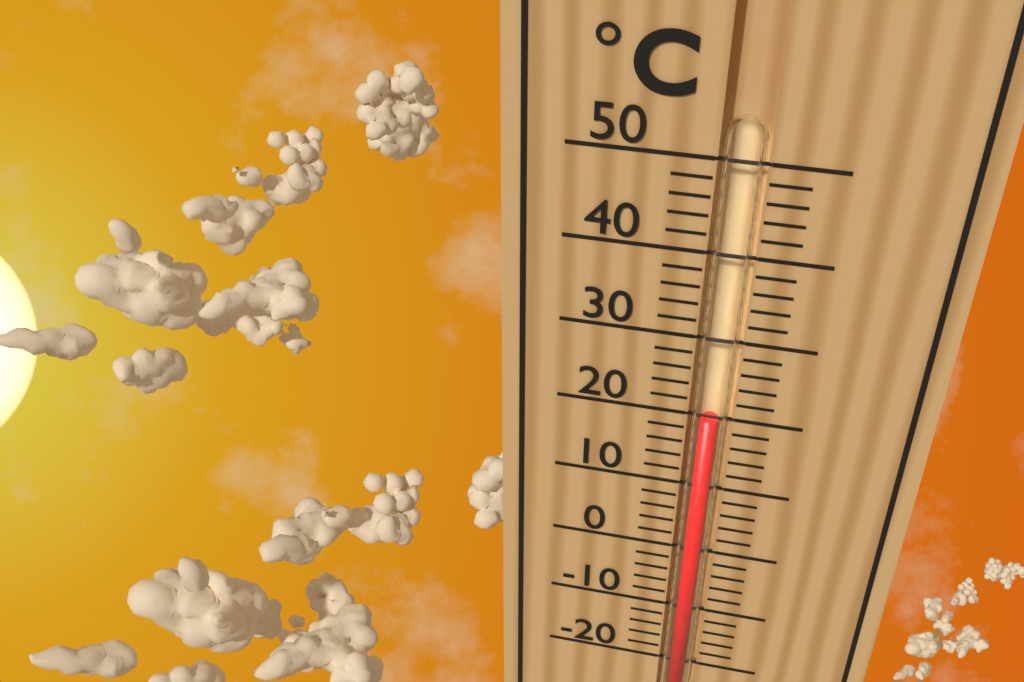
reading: 20 °C
